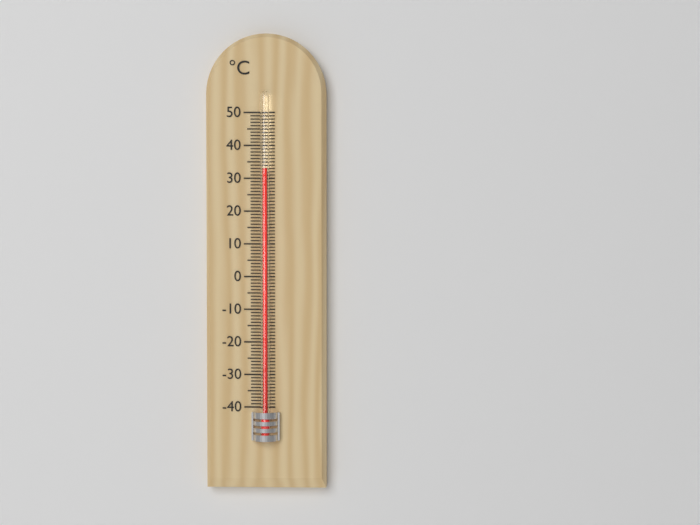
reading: 33 °C
